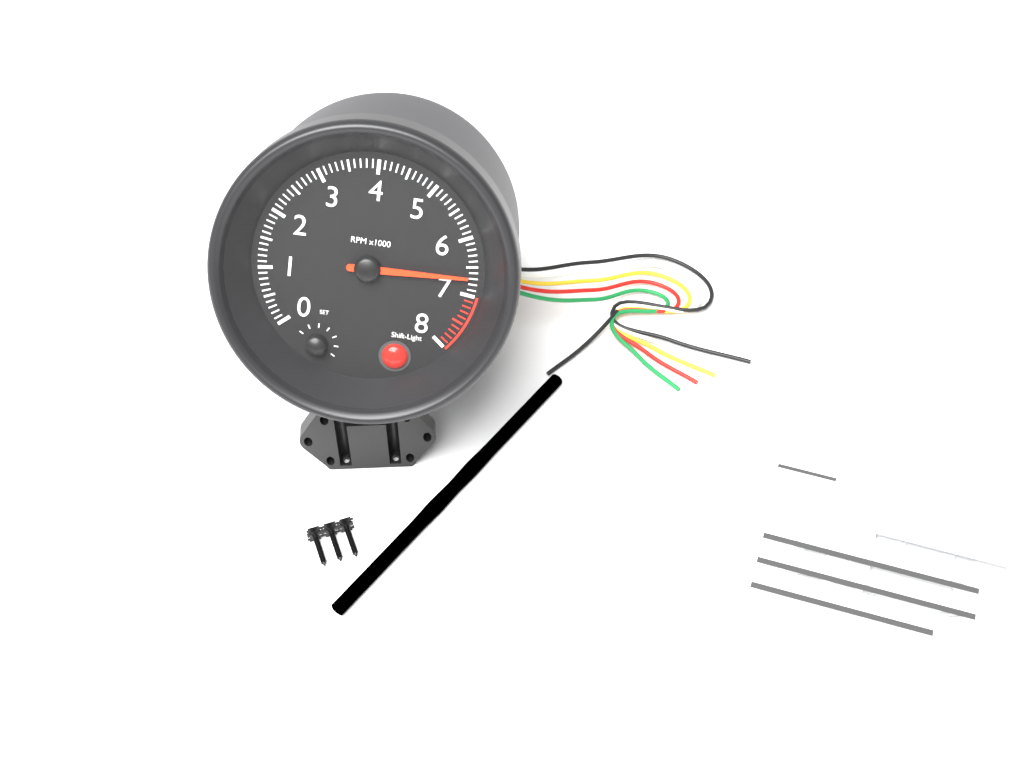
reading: 6700 RPM
